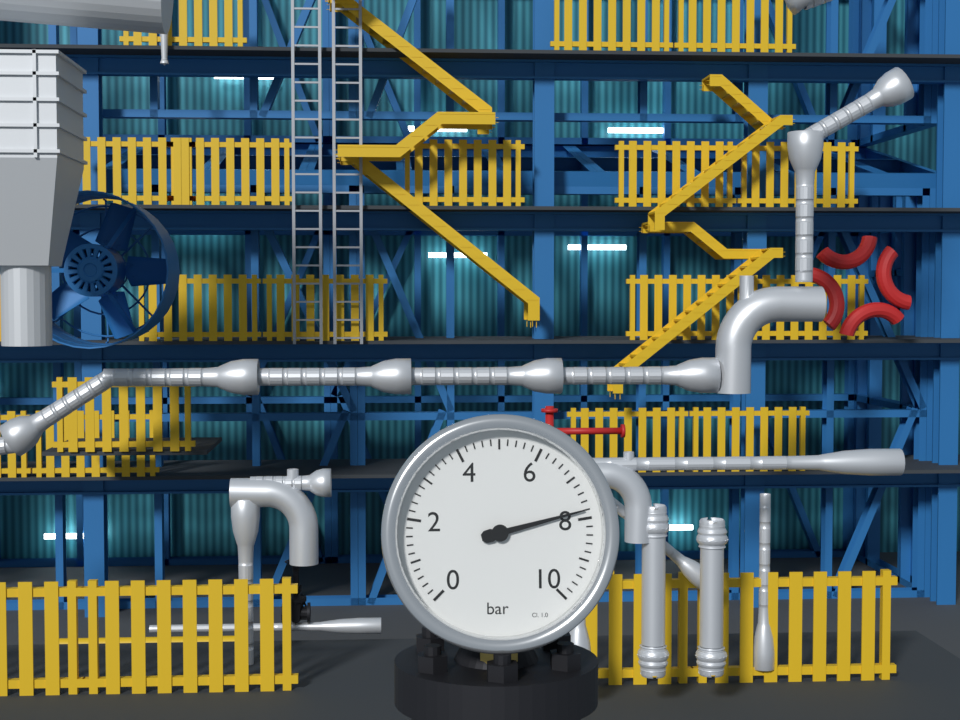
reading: 7.8 bar
